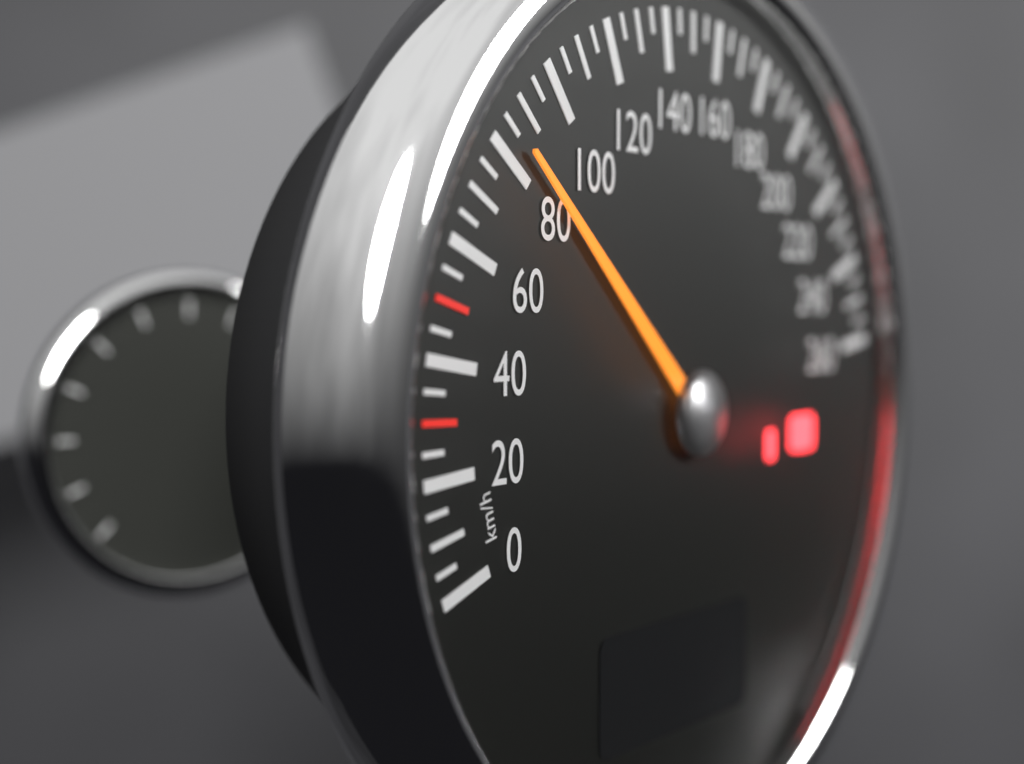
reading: 85 km/h
